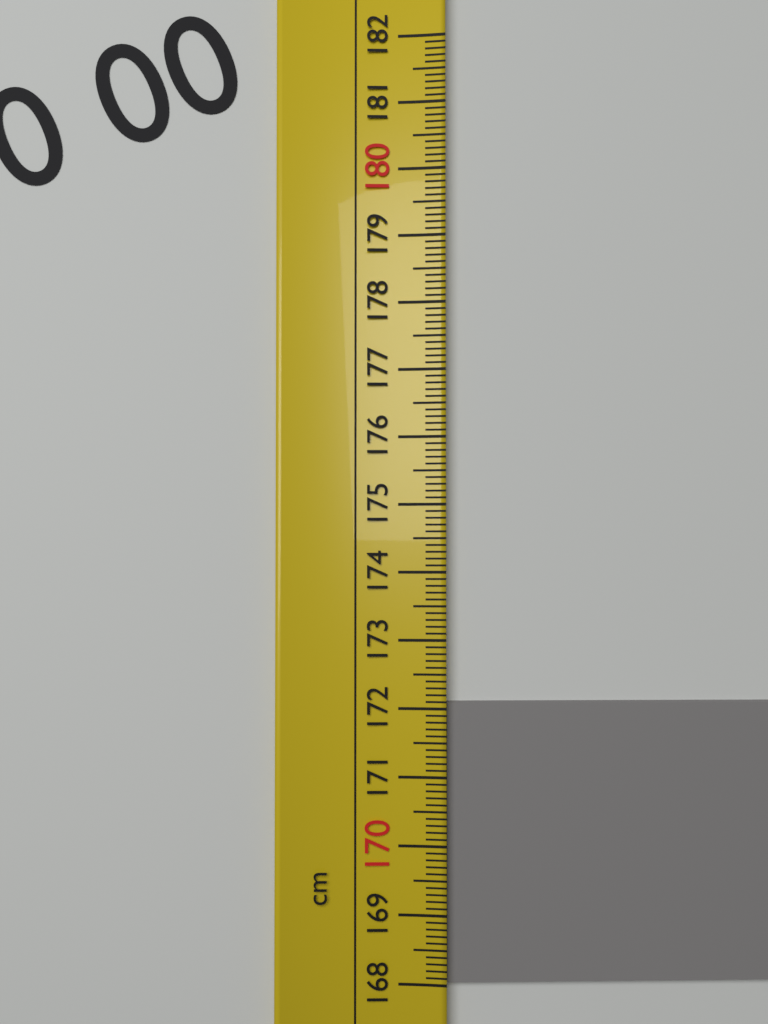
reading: 172.1 cm
